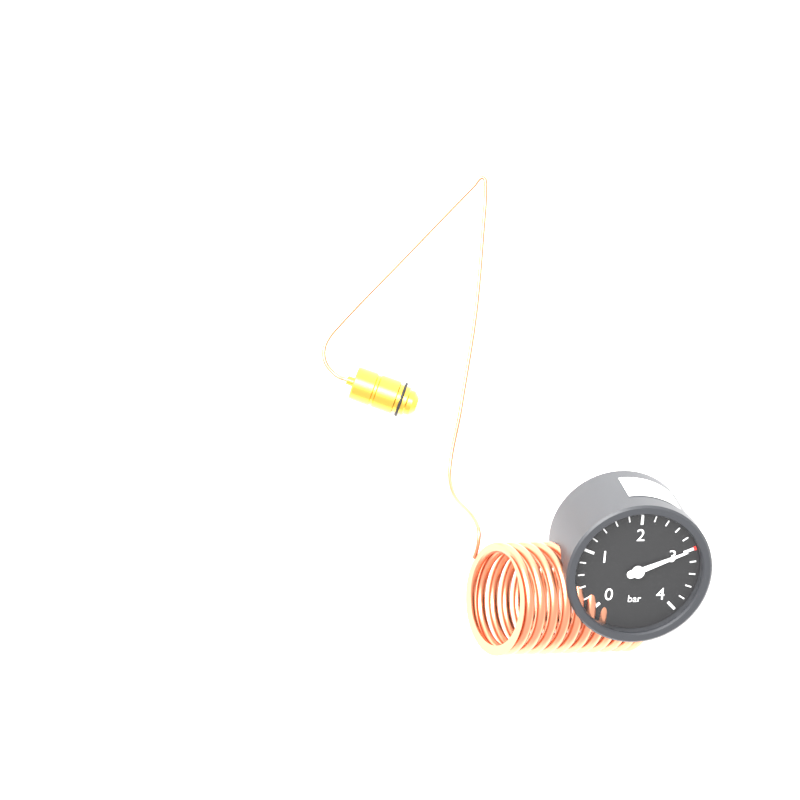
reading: 3.0 bar
